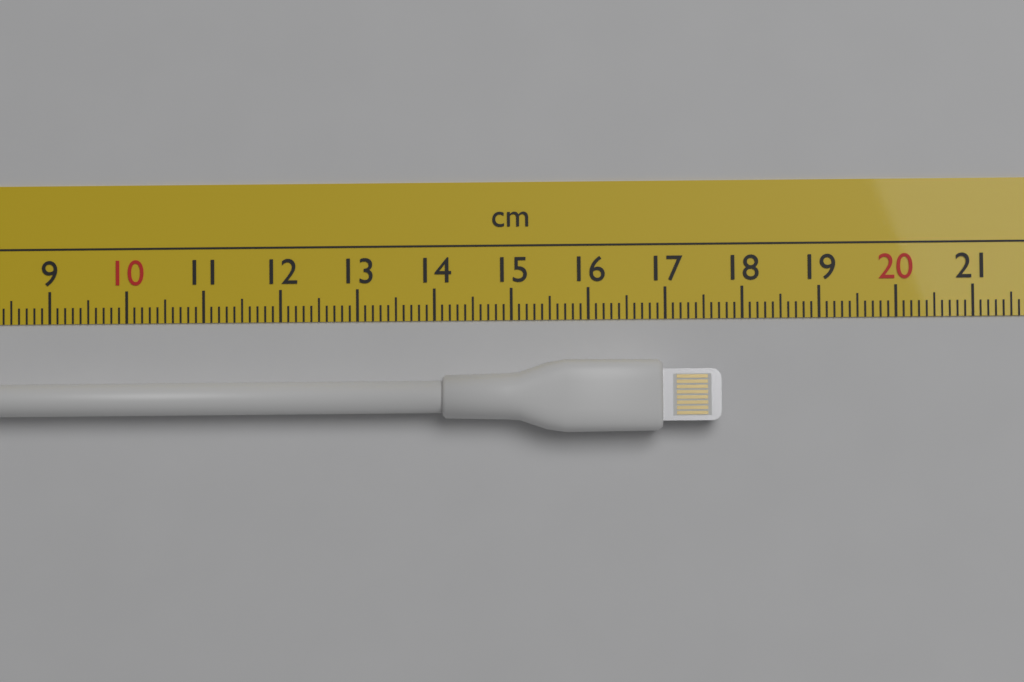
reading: 17.7 cm
